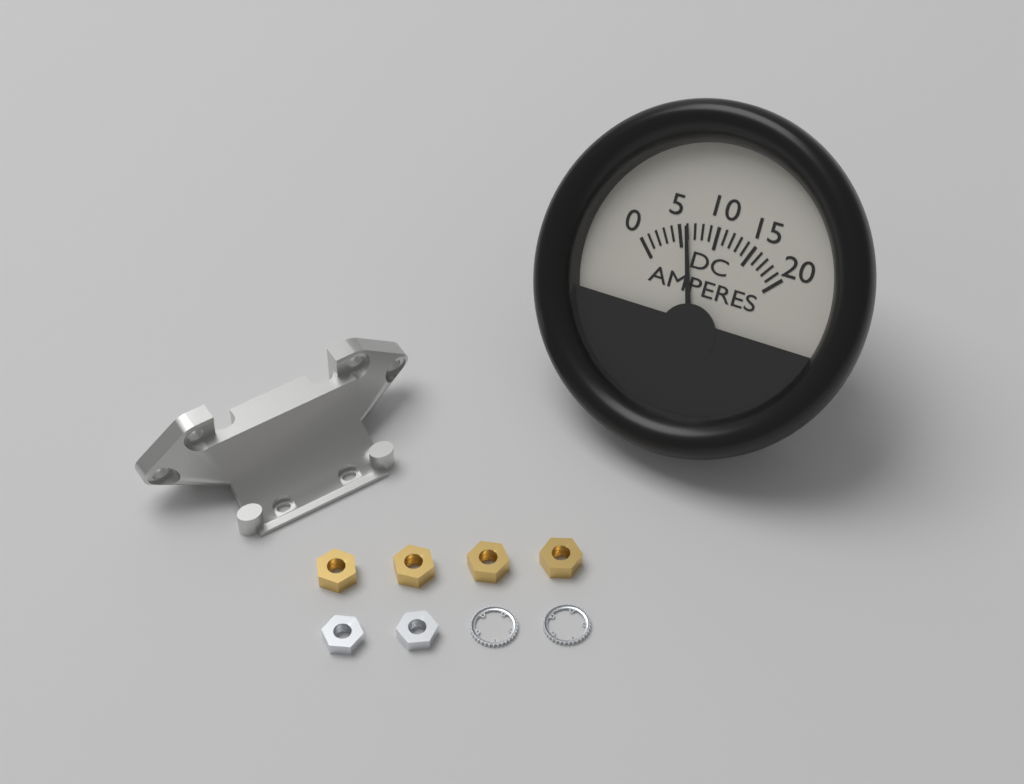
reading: 6 A
